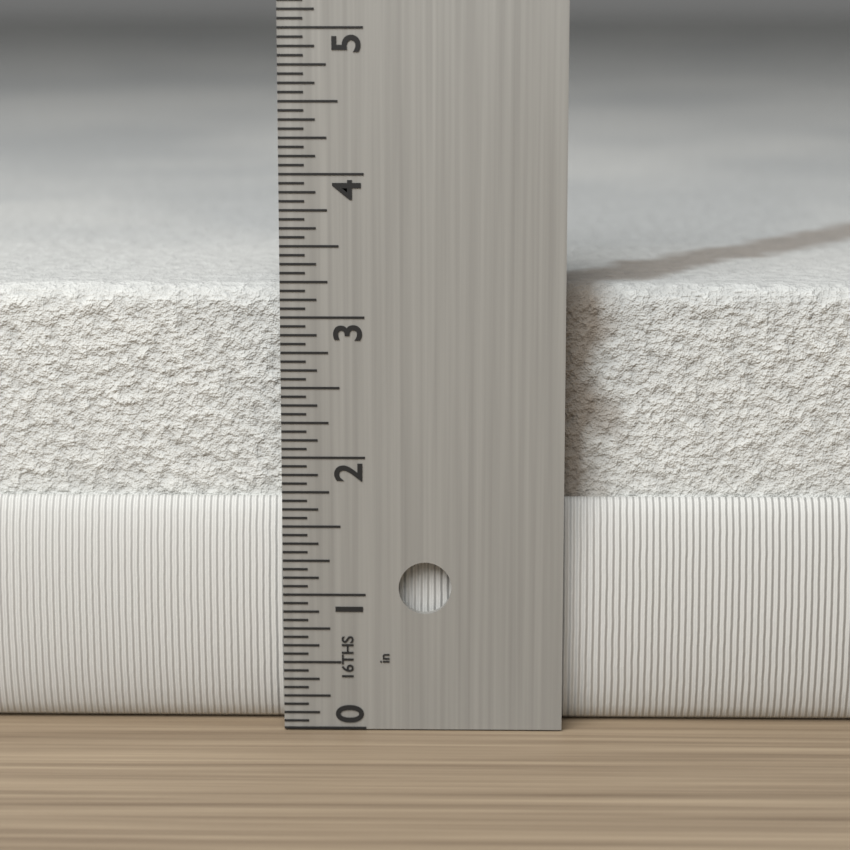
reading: 3.1875 in
